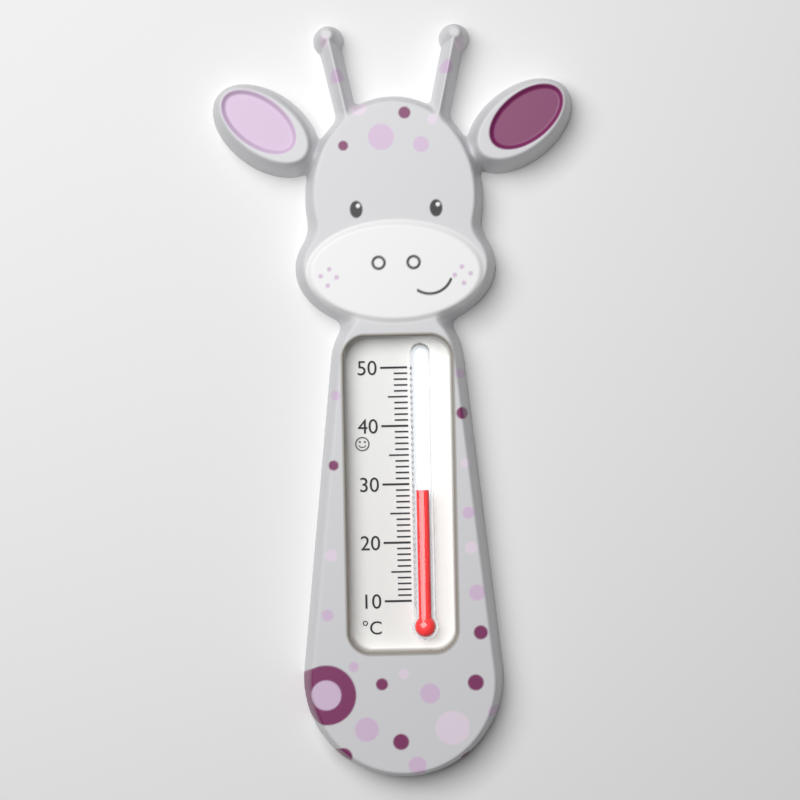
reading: 29 °C
